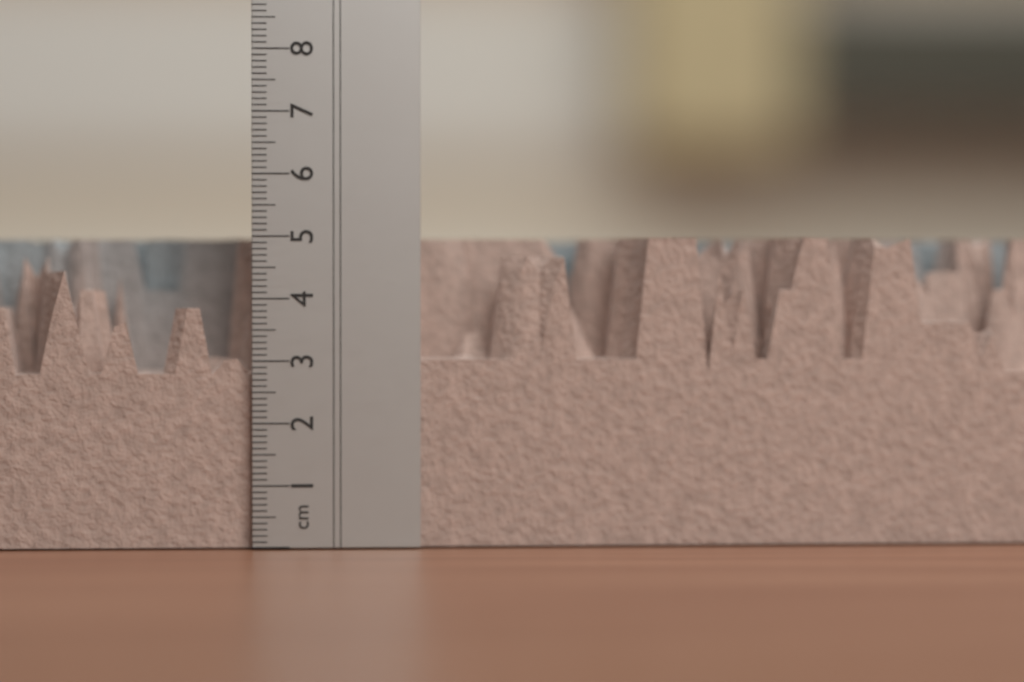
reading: 5.0 cm
